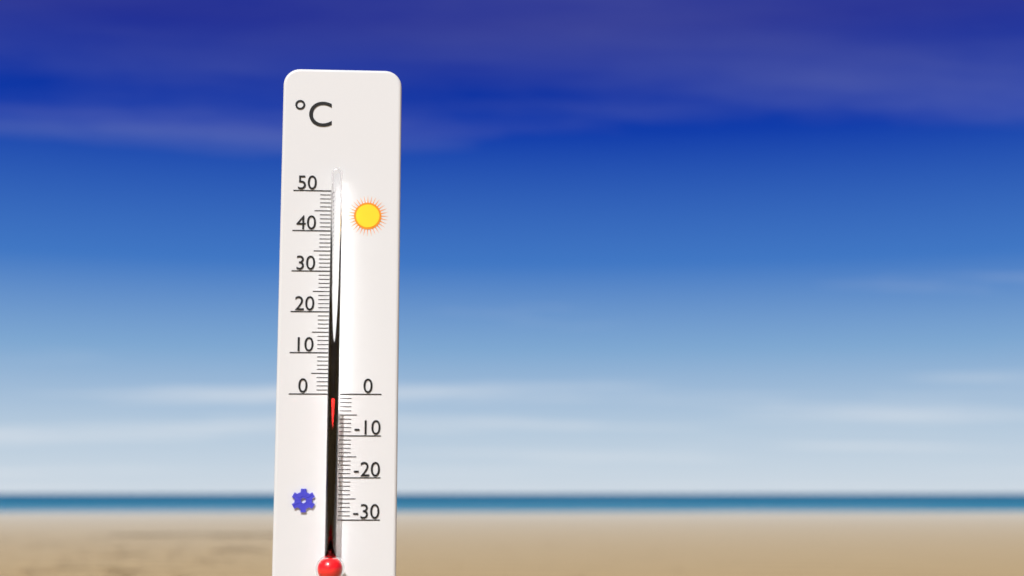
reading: -1 °C
